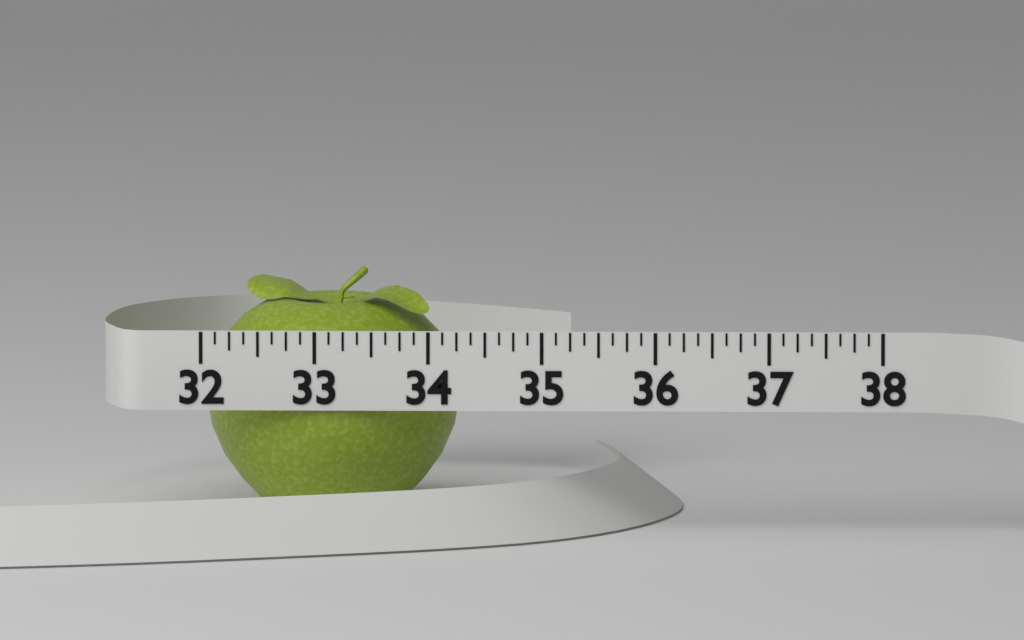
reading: 34.250 (no unit)
